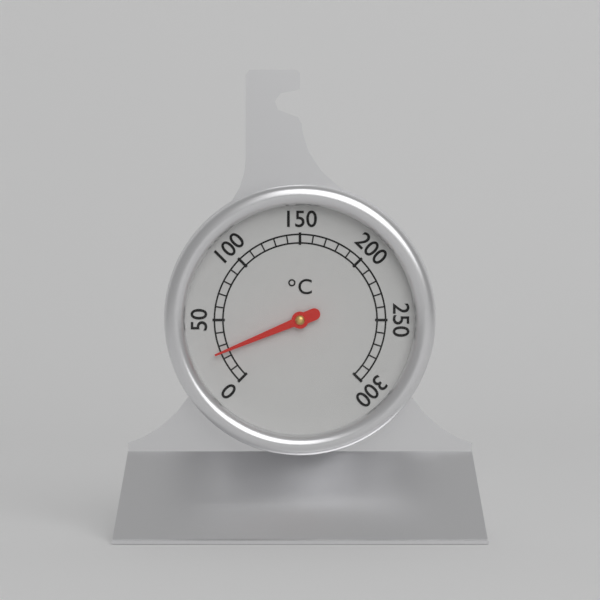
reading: 25 °C
